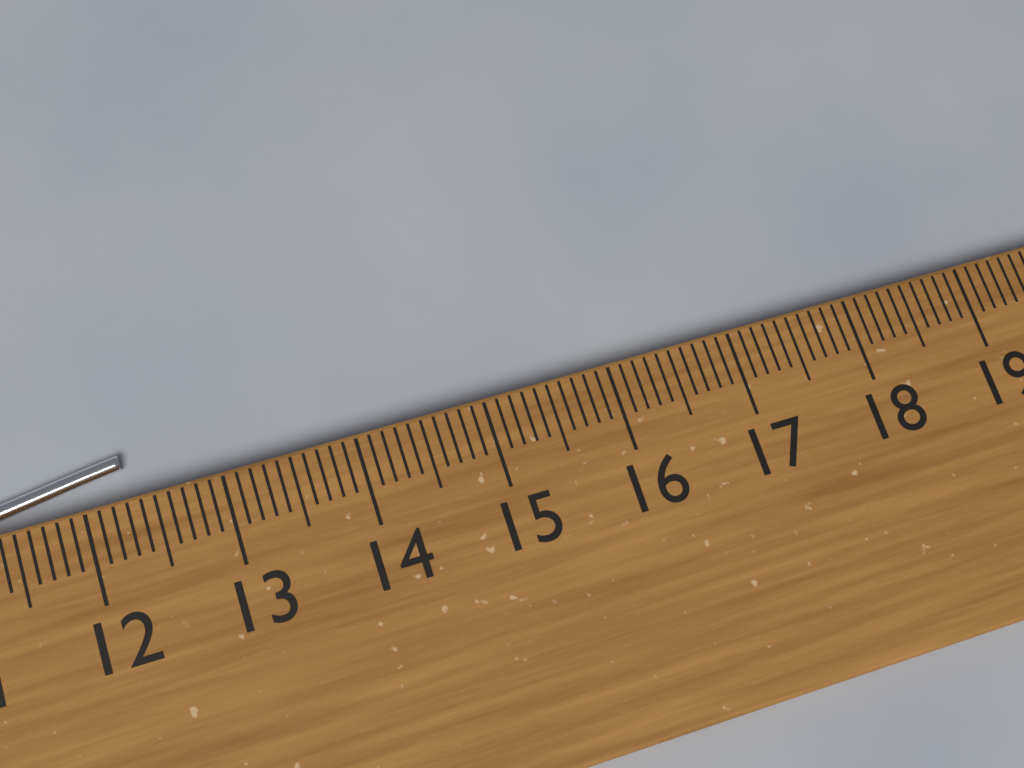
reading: 12.3 cm
